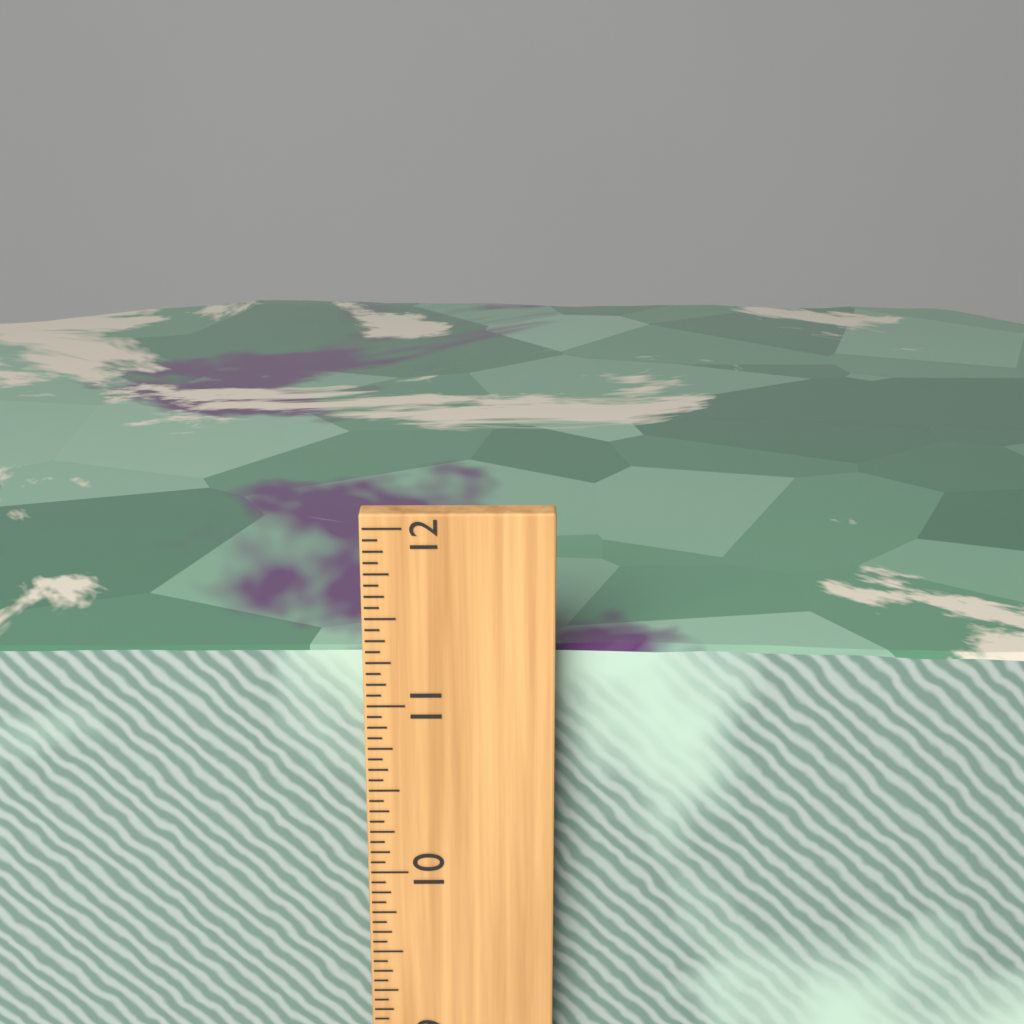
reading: 11.2500 inch
